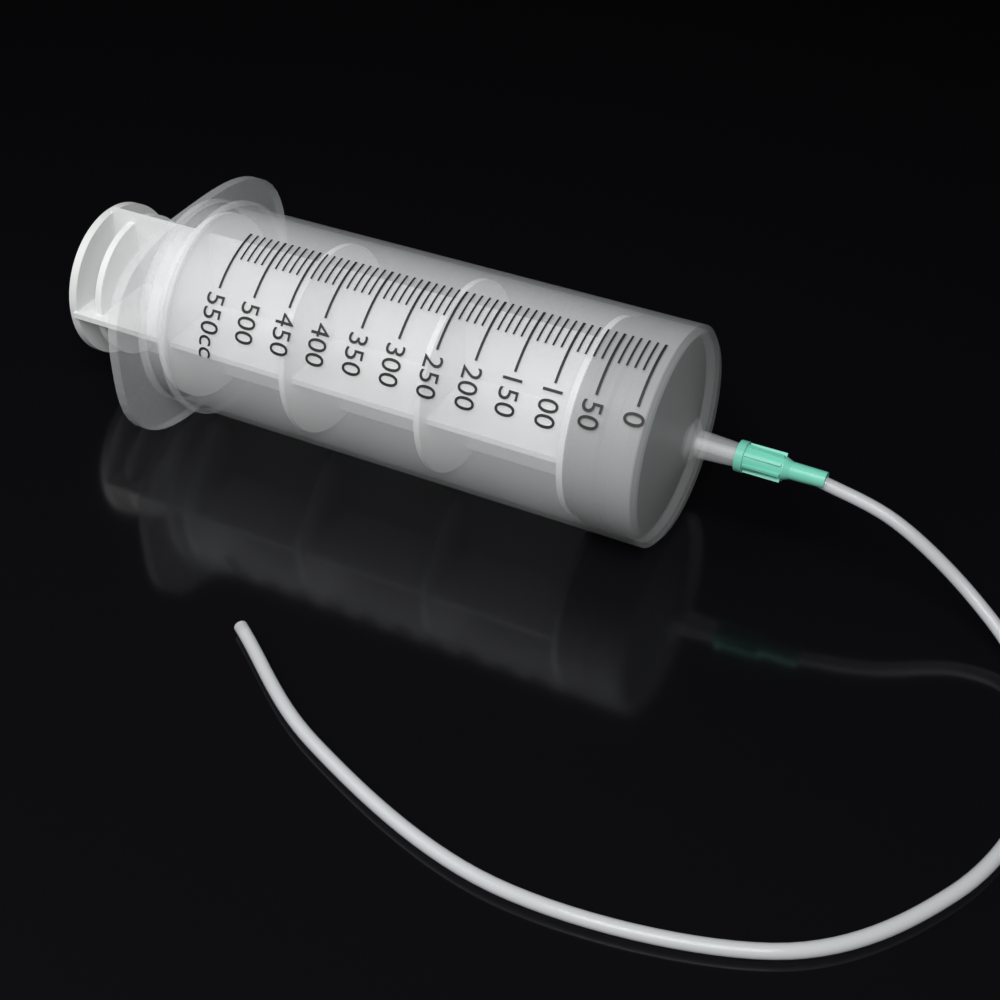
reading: 0 cc
